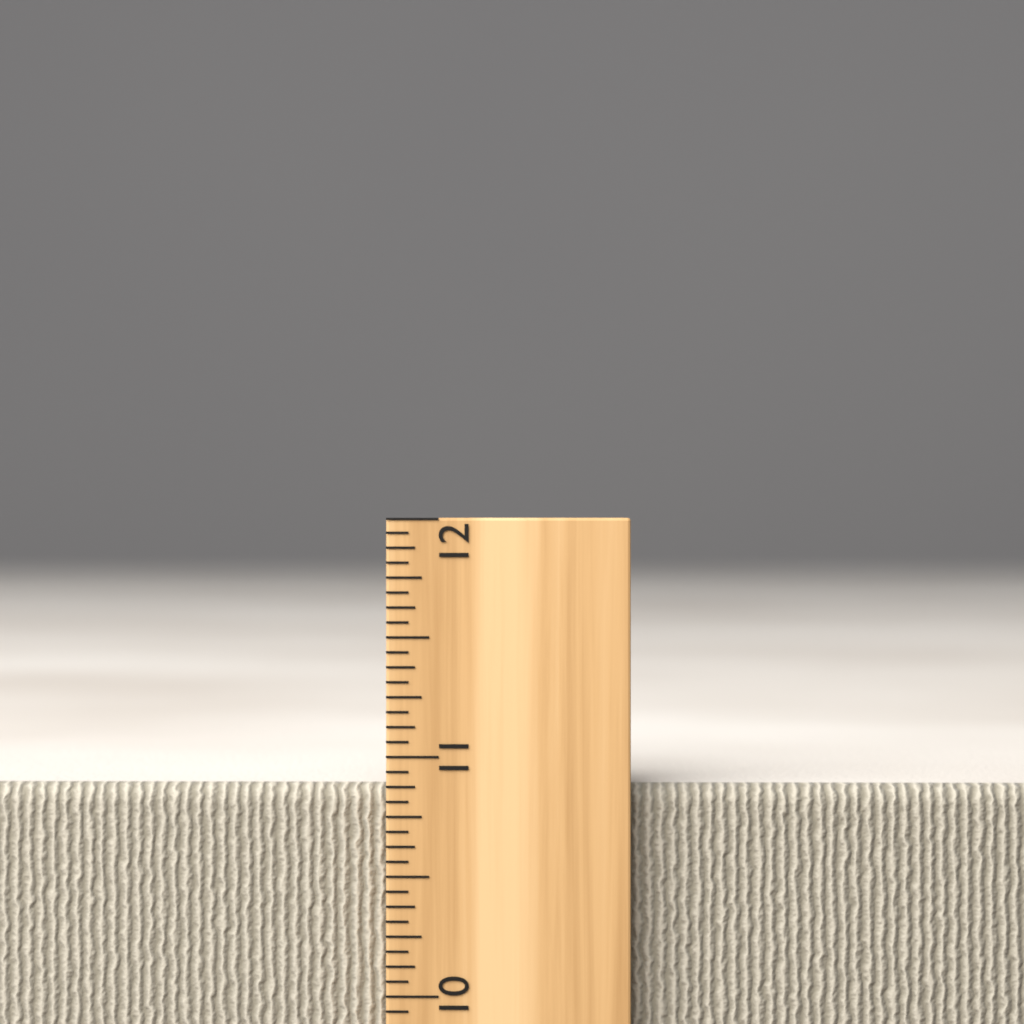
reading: 10.8750 inch
